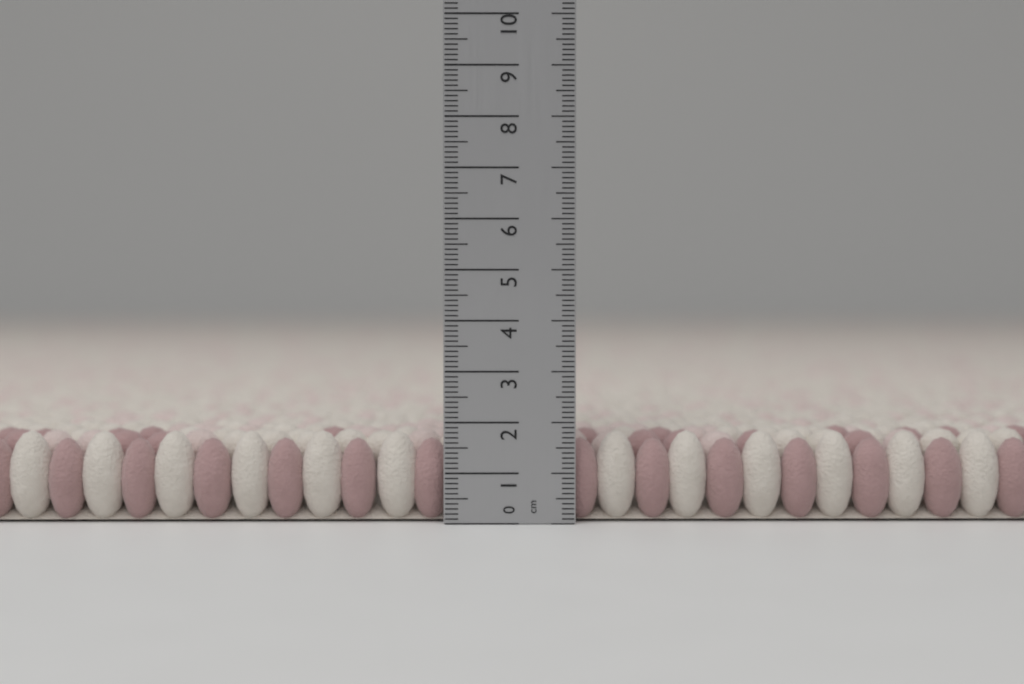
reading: 1.8 cm
